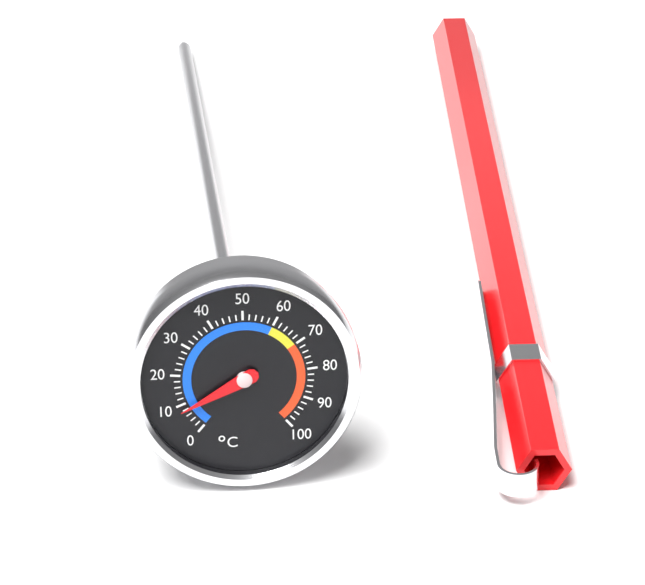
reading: 8 °C
